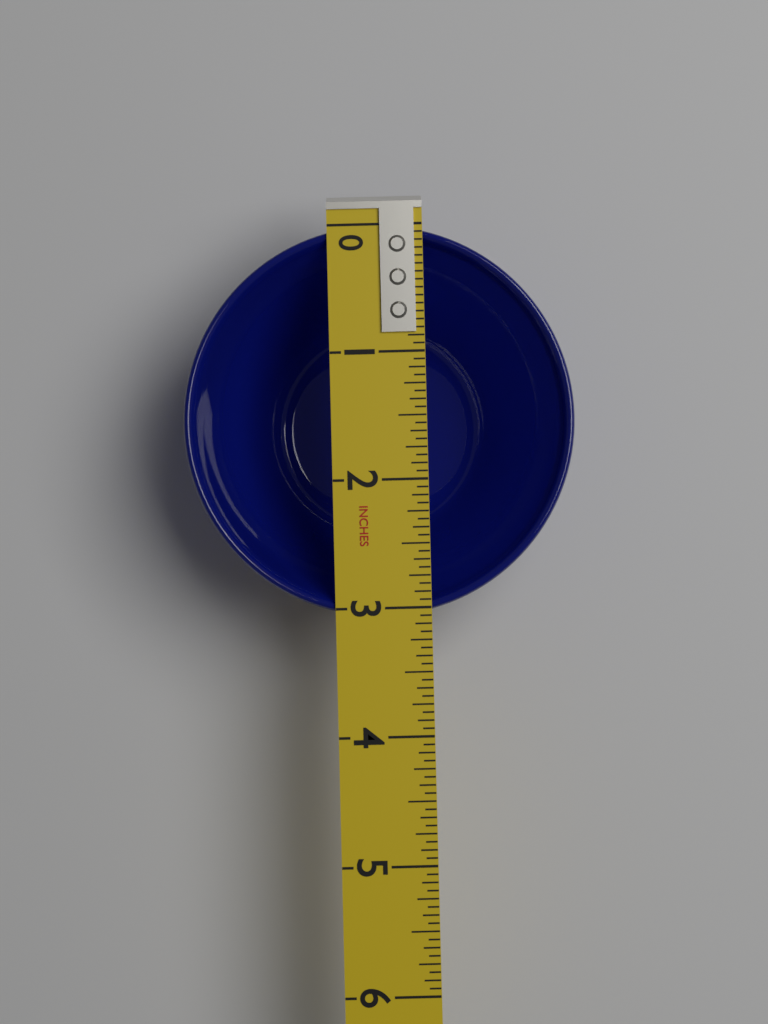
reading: 3.0625 in
